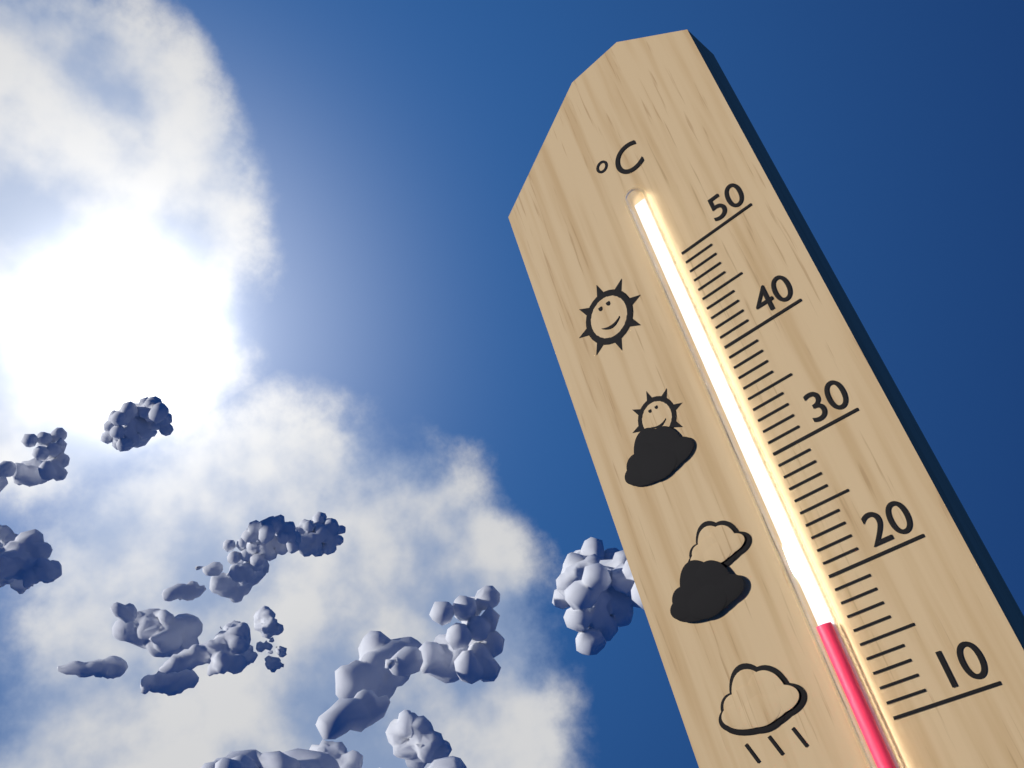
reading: 17 °C
